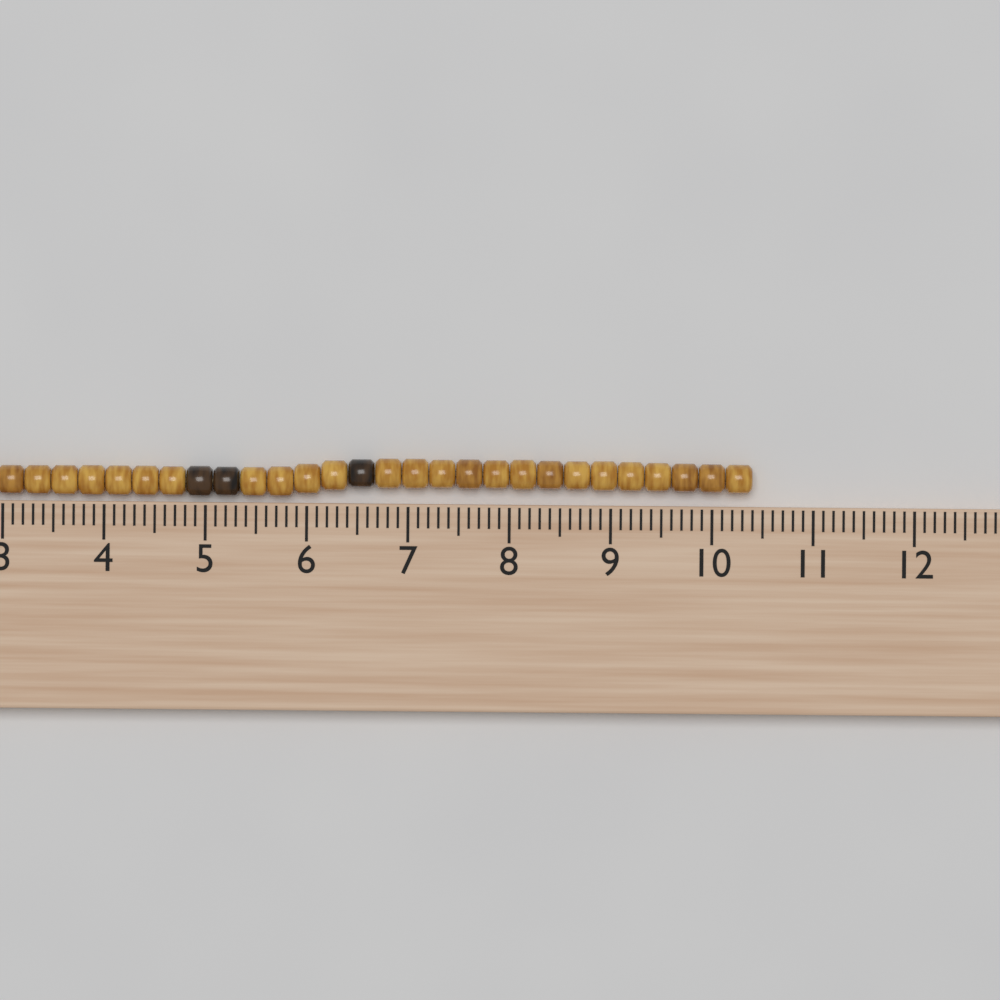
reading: 10.4 cm
